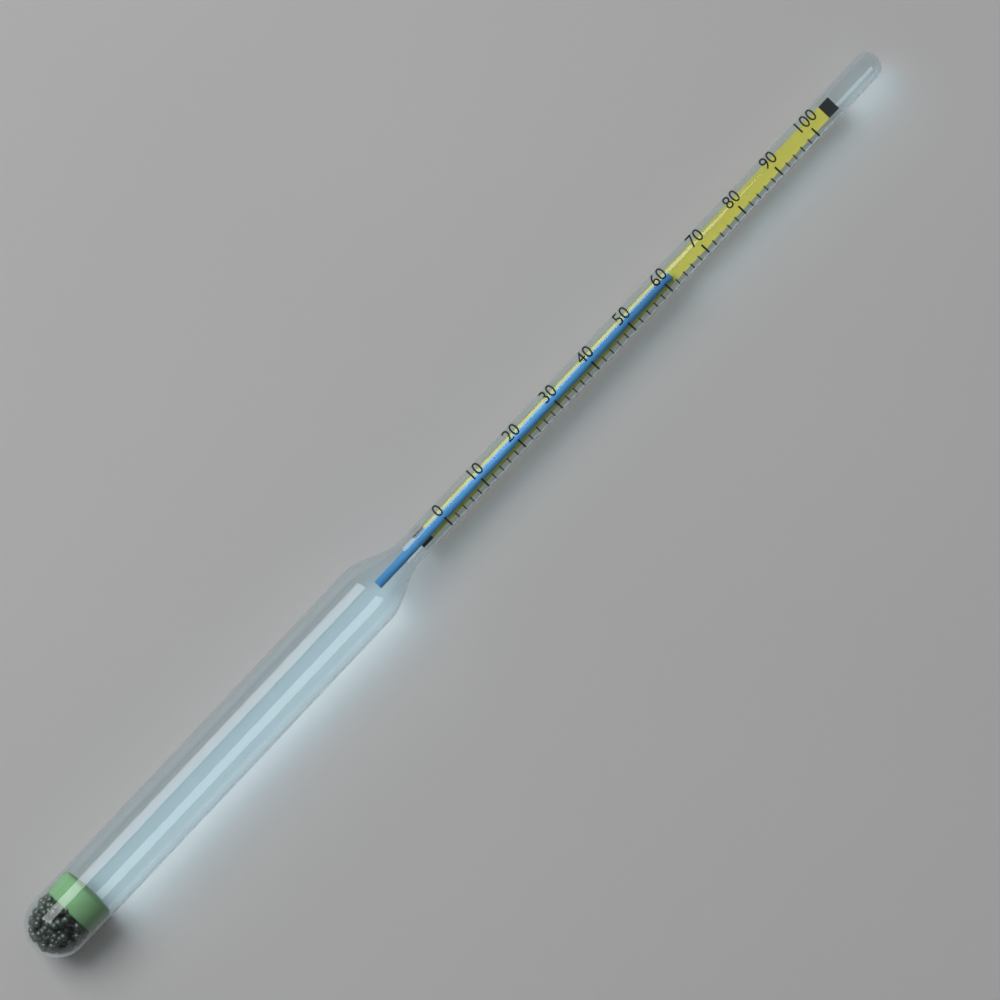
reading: 62 (no unit)
